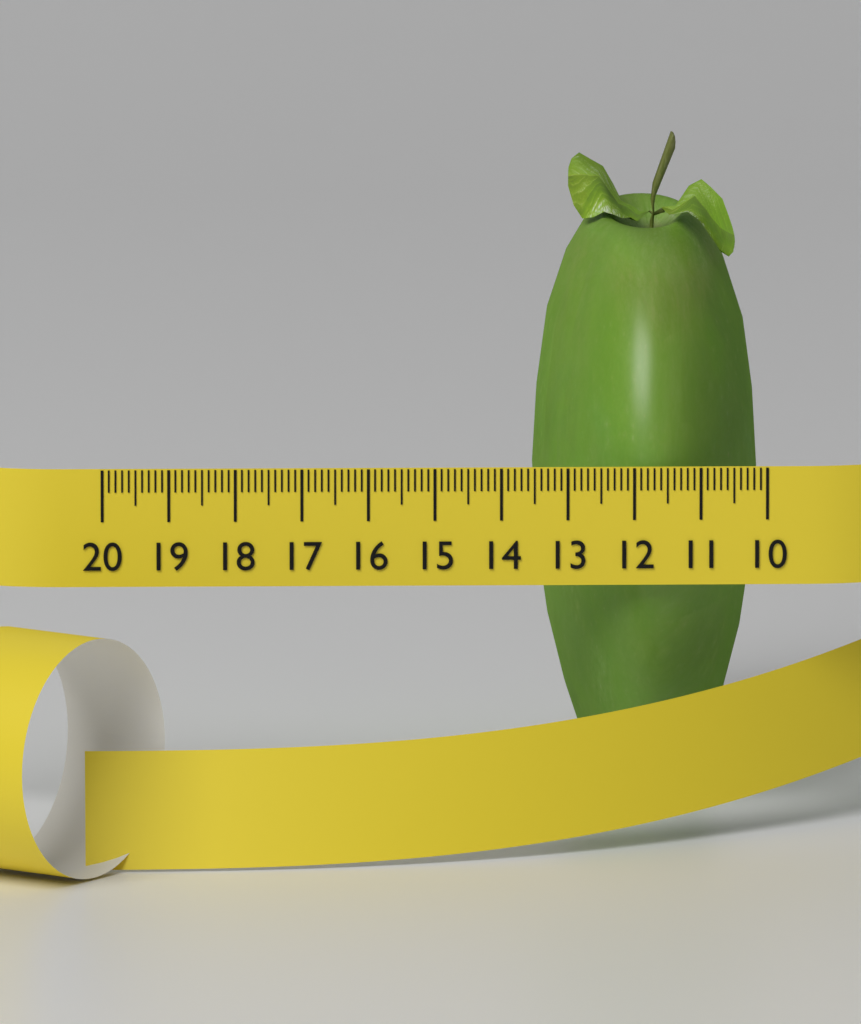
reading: 13.4 (no unit)
